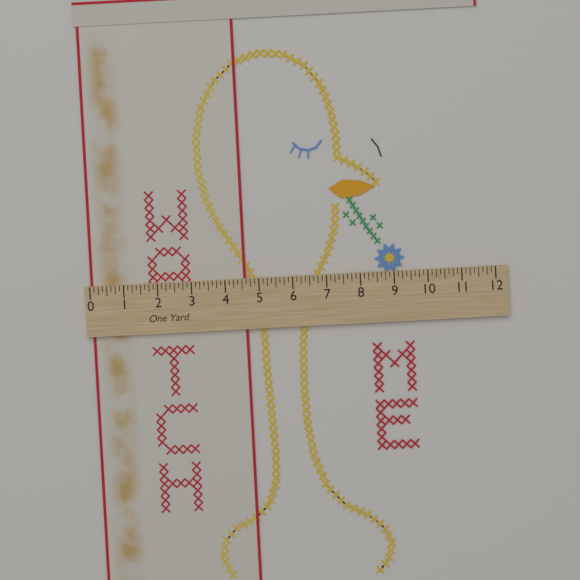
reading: 4.625 in
